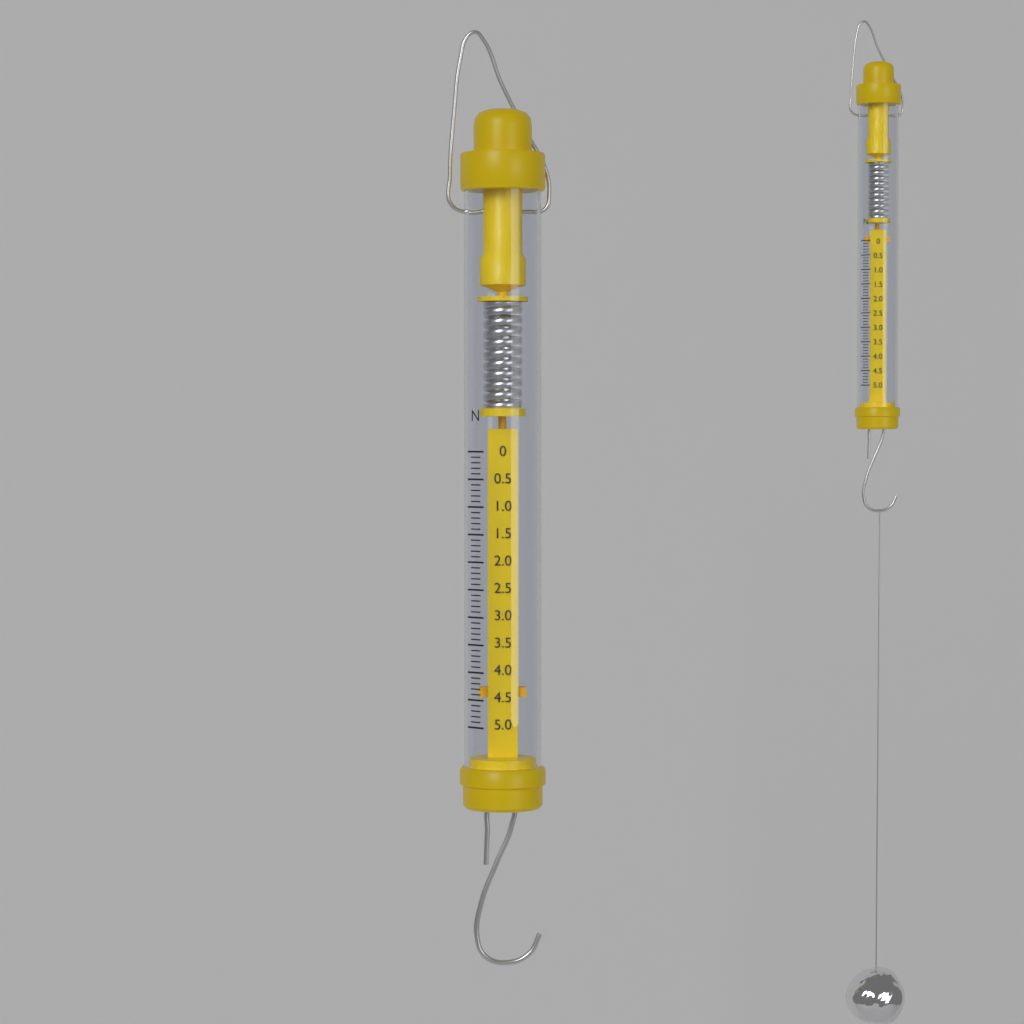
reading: 4.5 N
